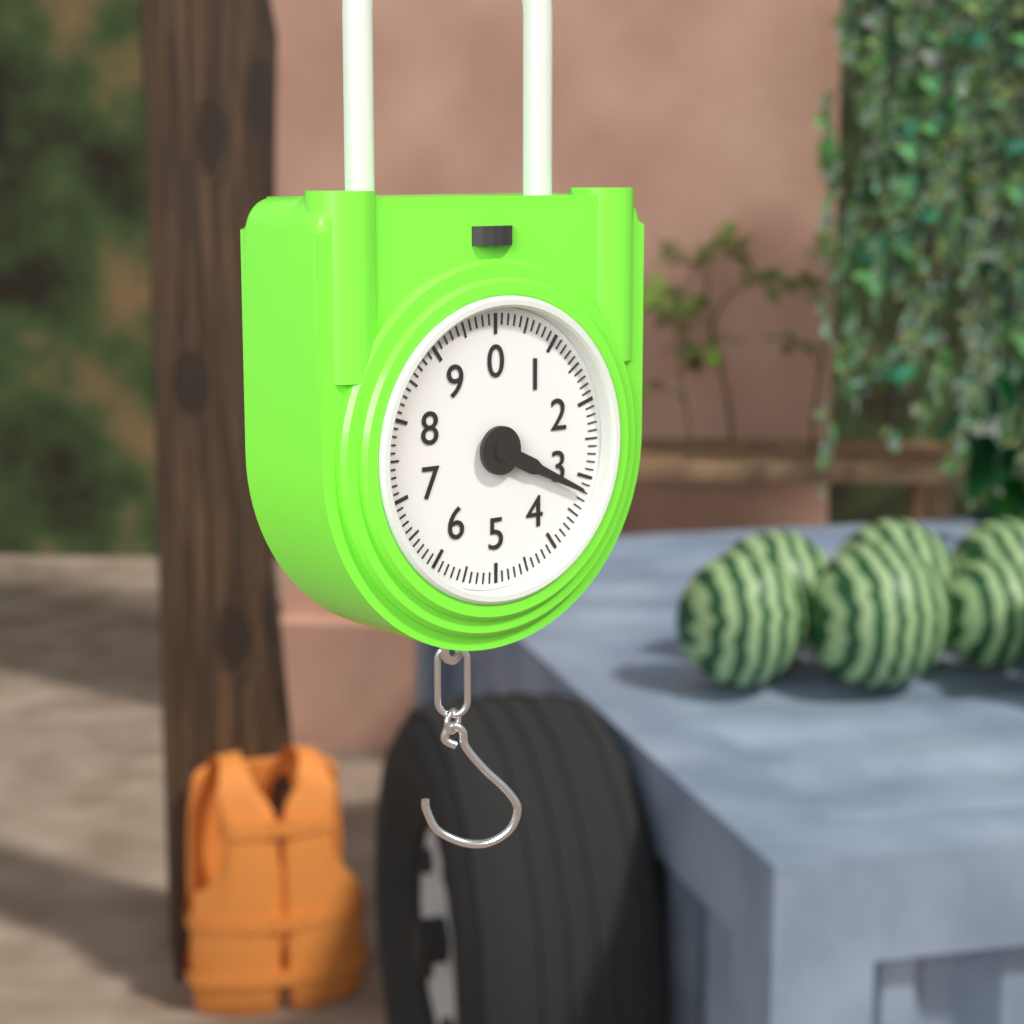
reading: 3.2 (no unit)
